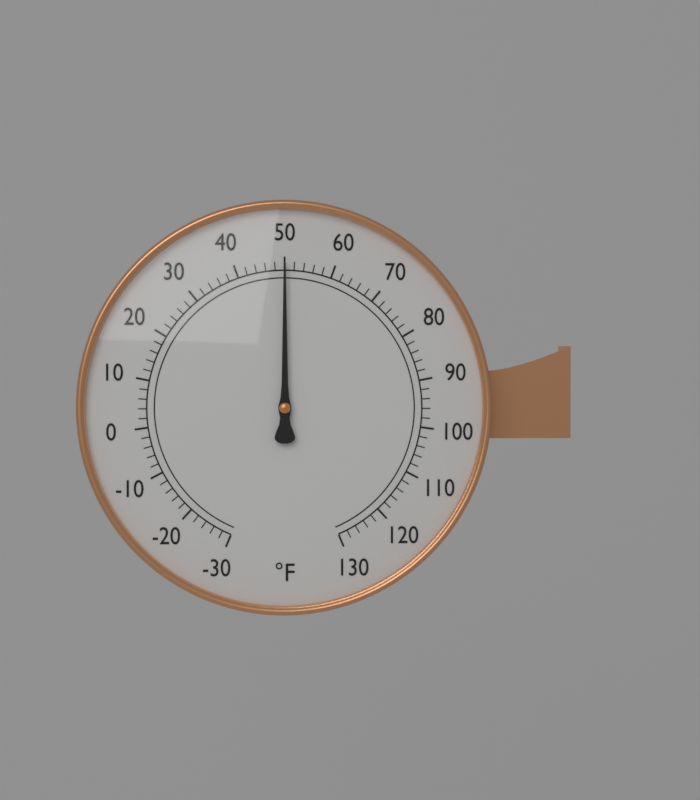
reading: 50 °F
